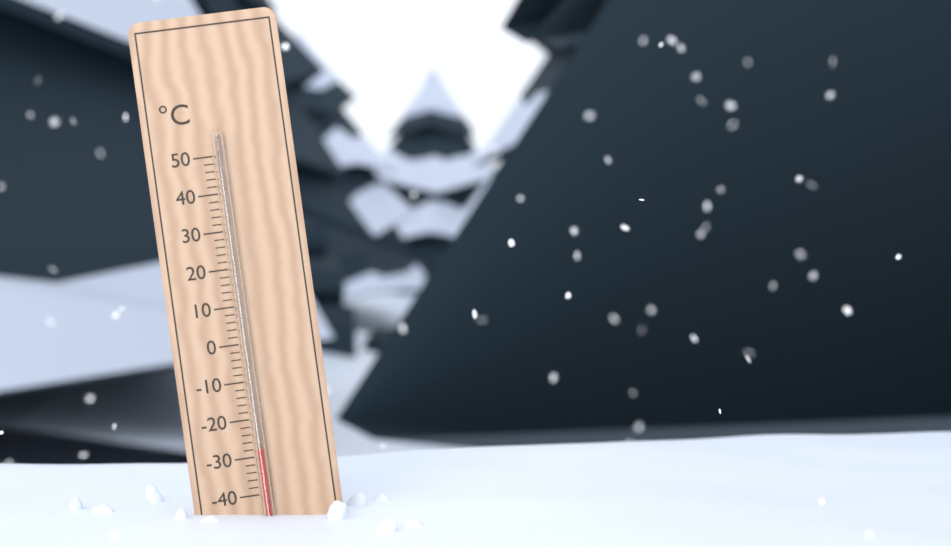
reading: -28 °C
